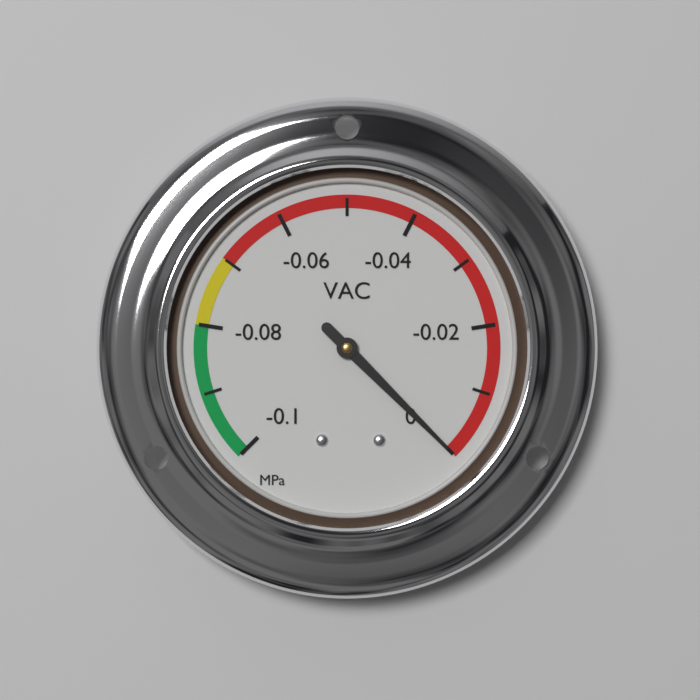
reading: 0.00 MPa
